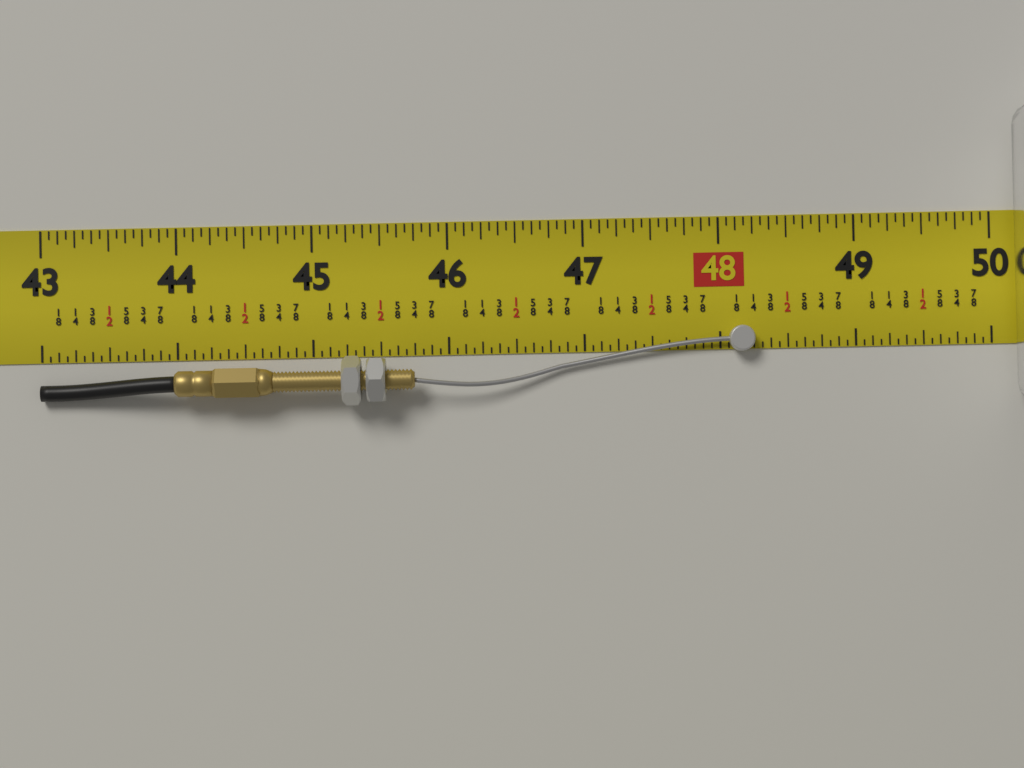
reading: 48.2500 in
